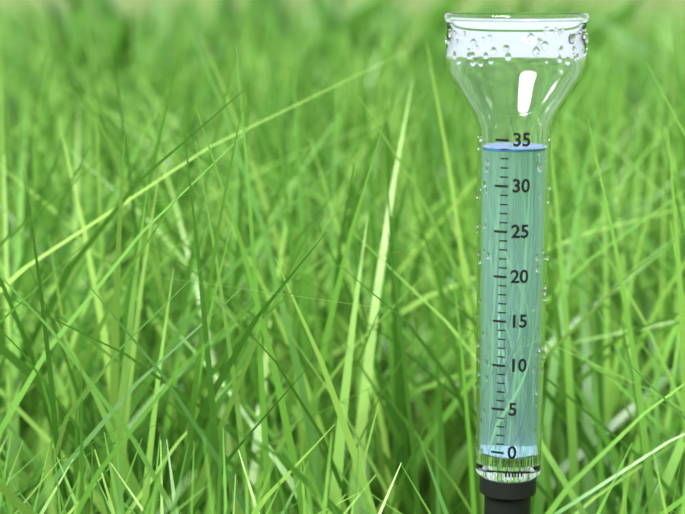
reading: 34 mm
